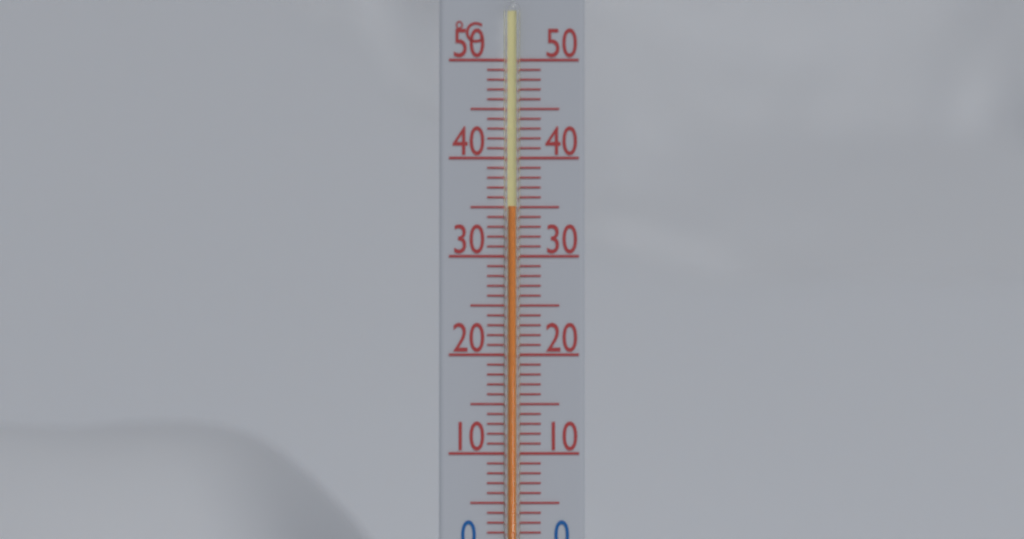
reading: 35 °C
